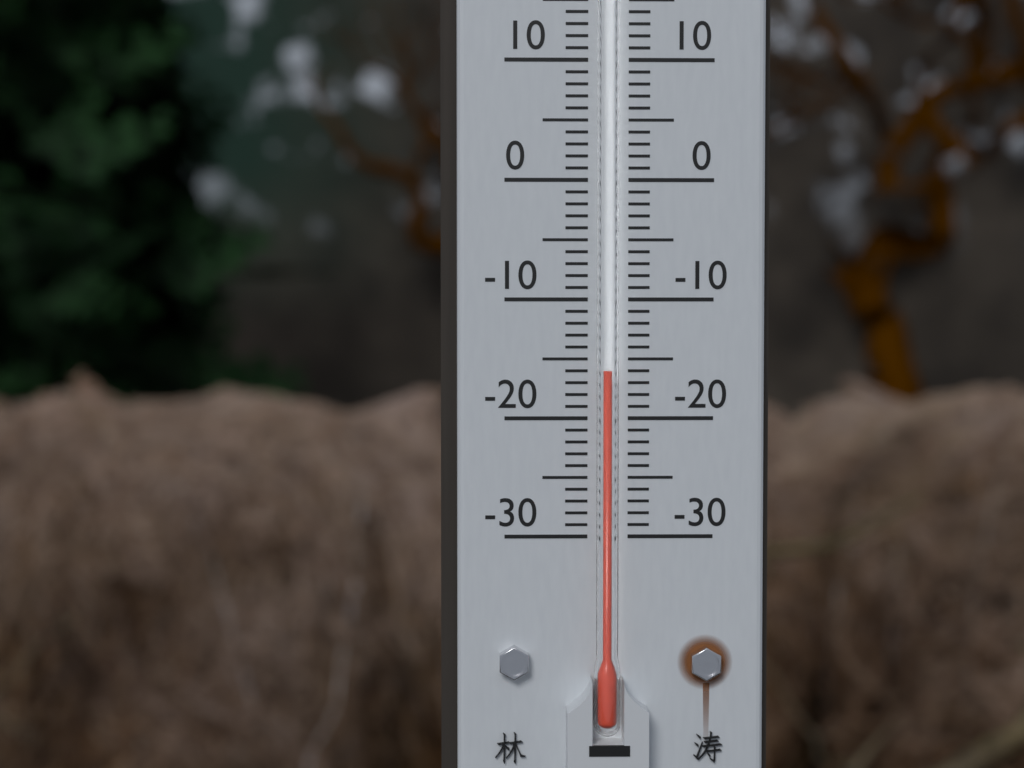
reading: -16 °C
